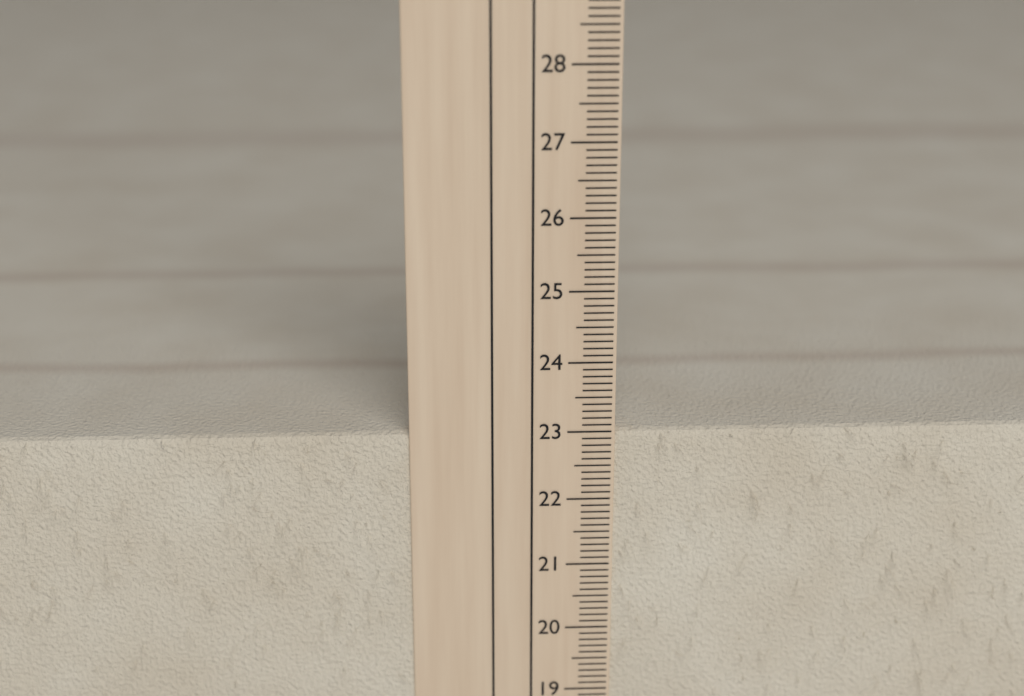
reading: 23.0 cm
